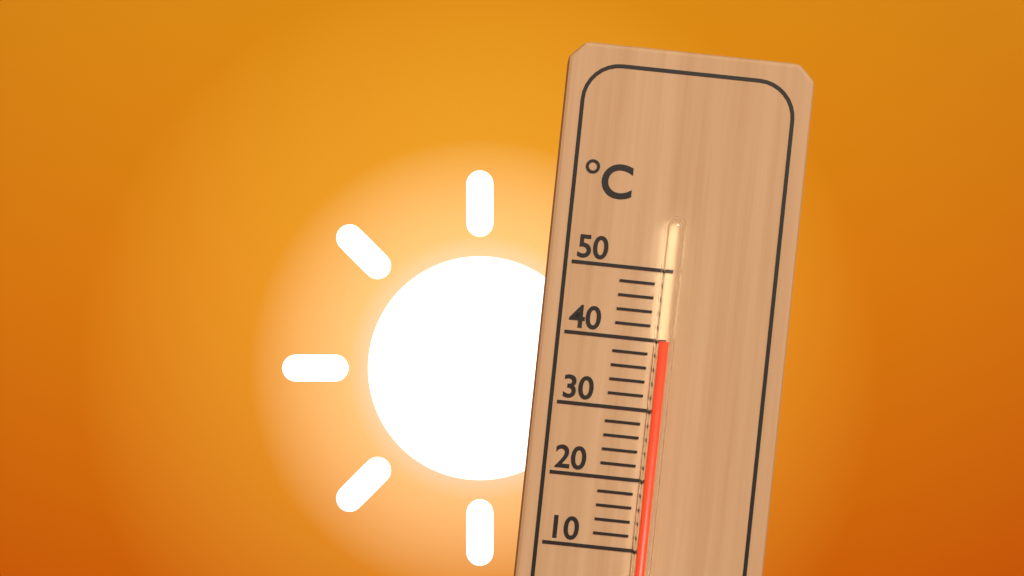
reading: 40 °C
